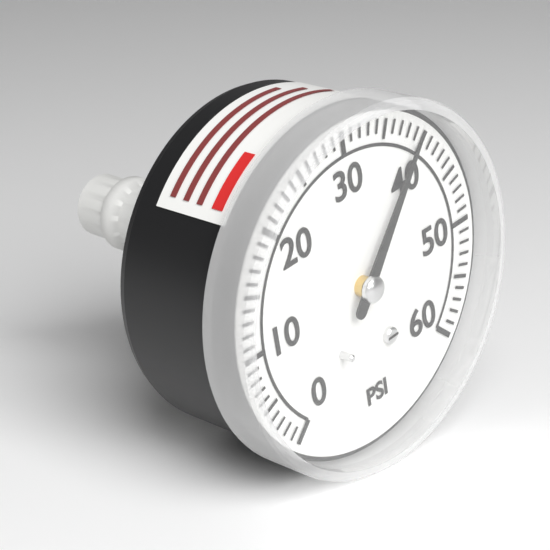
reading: 39 psi
